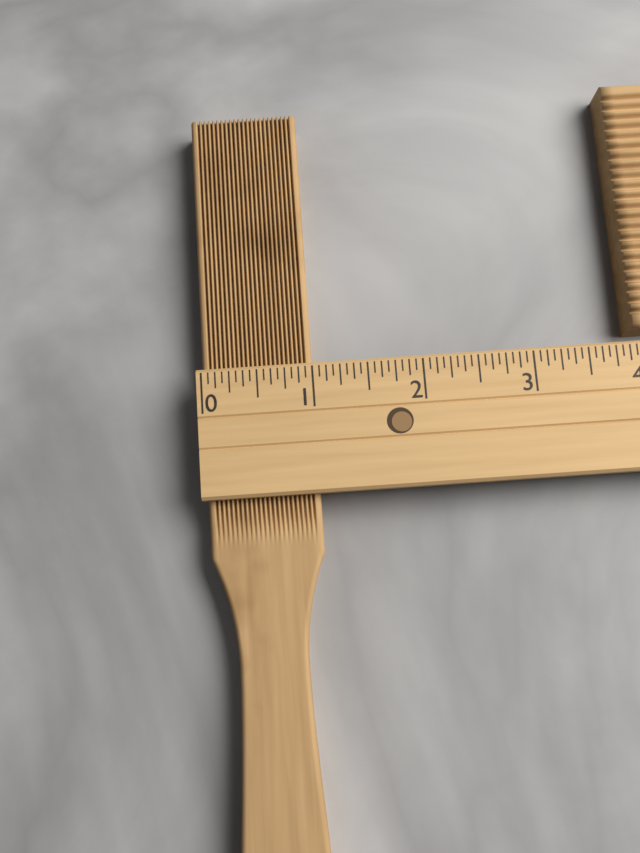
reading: 1.0000 (no unit)
